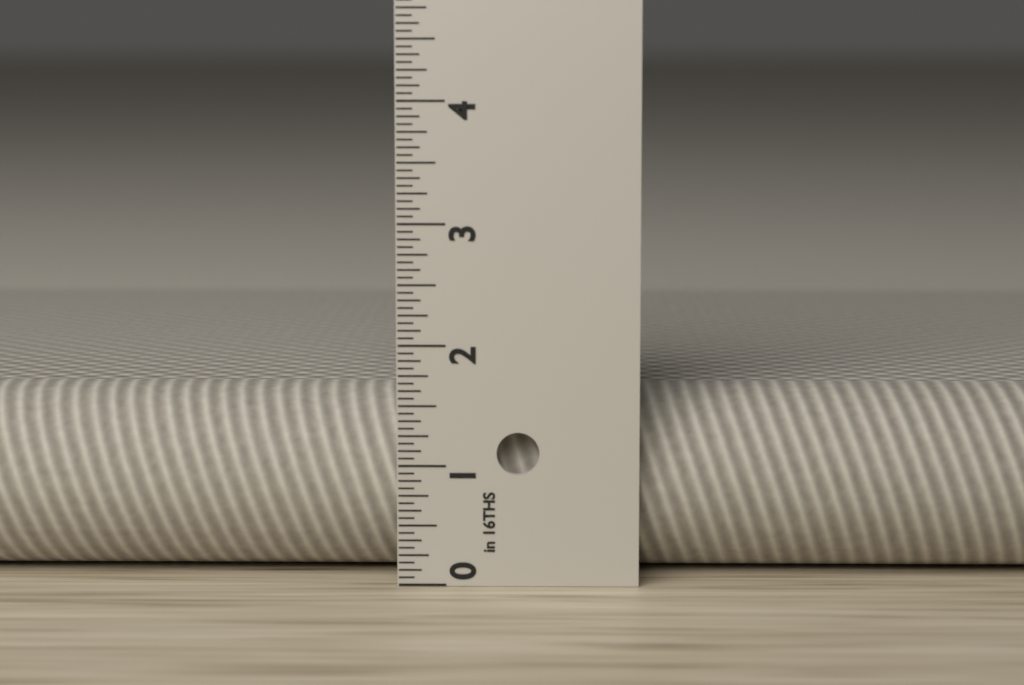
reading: 1.5625 in
